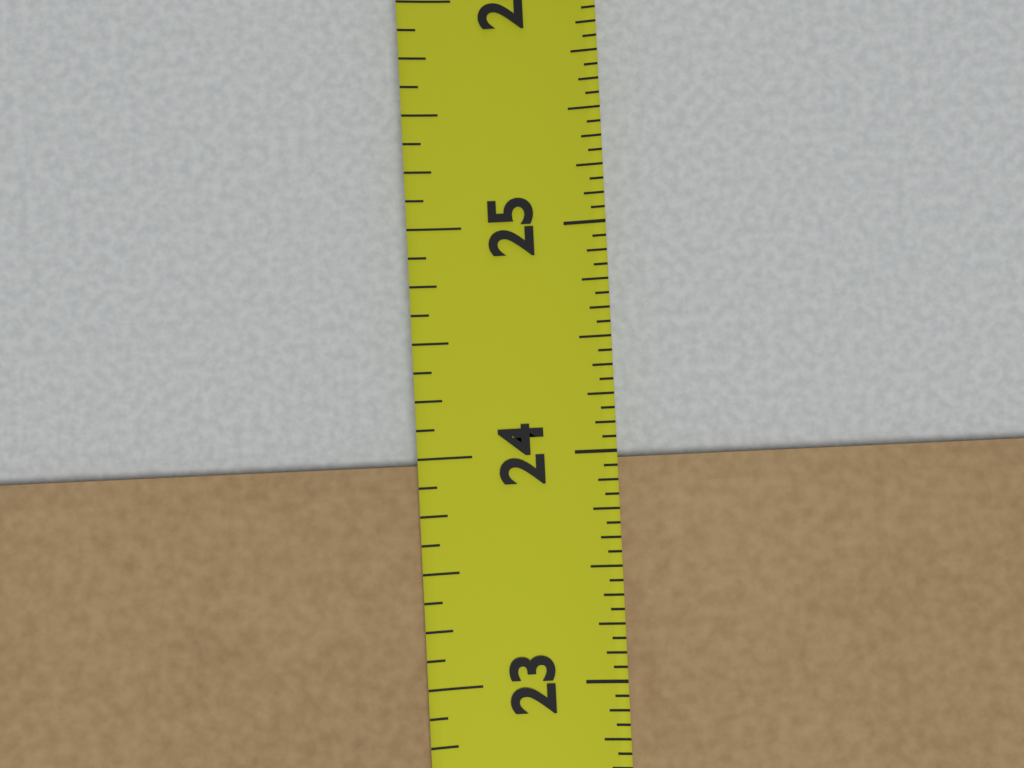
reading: 24.0000 in
